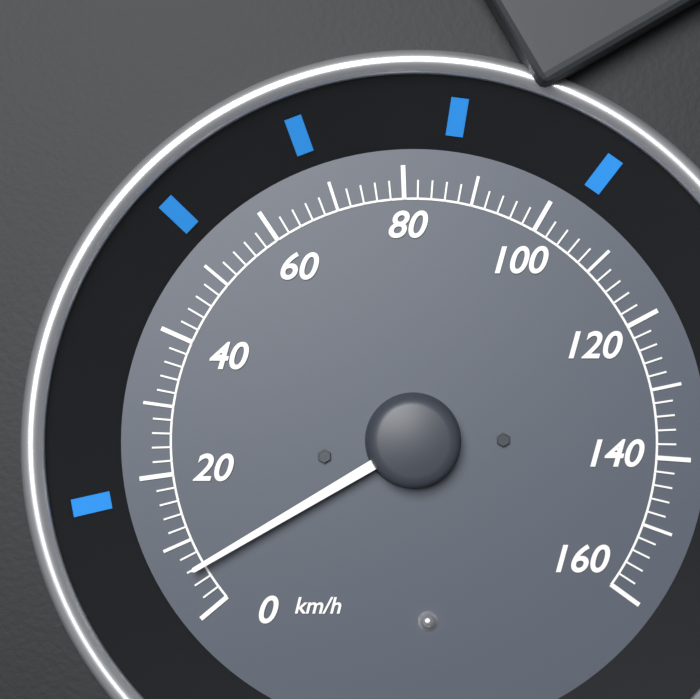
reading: 6 km/h
